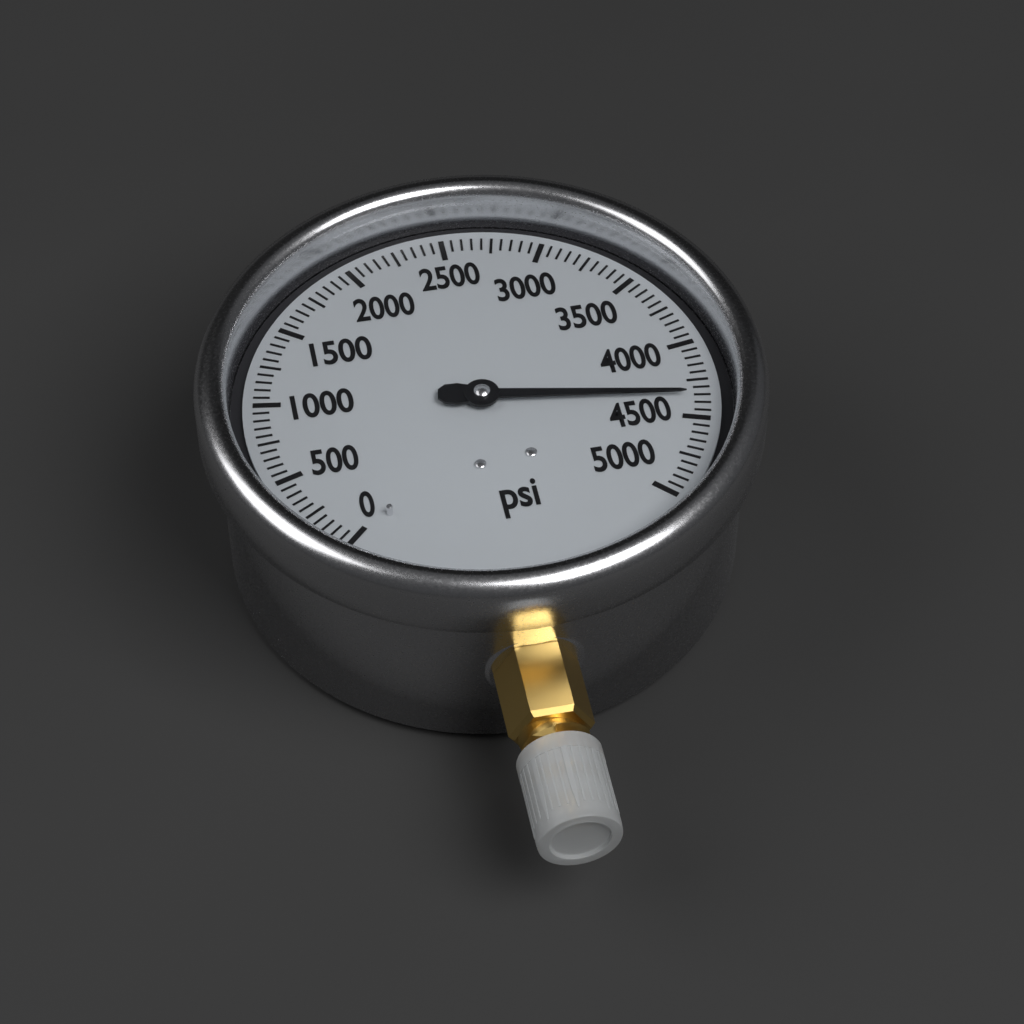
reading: 4350 psi
